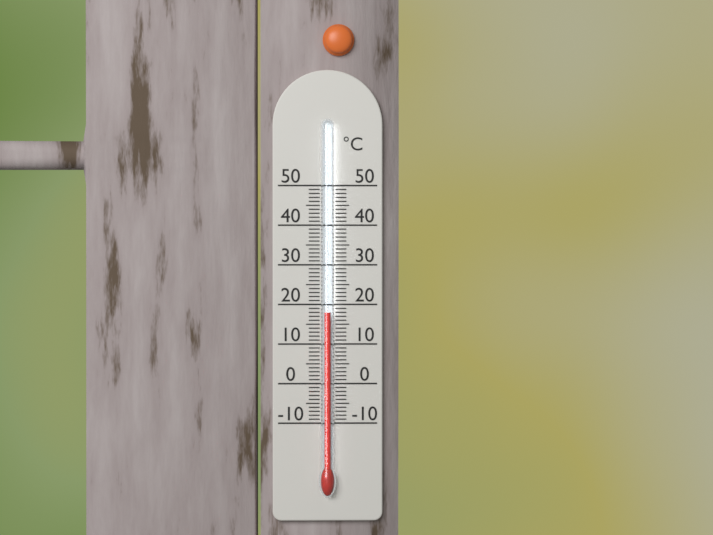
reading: 18 °C
